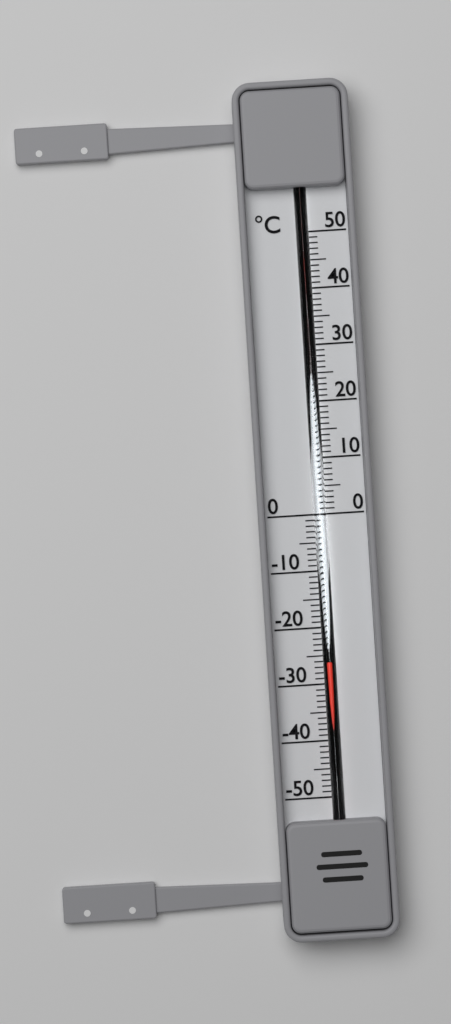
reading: -26 °C
